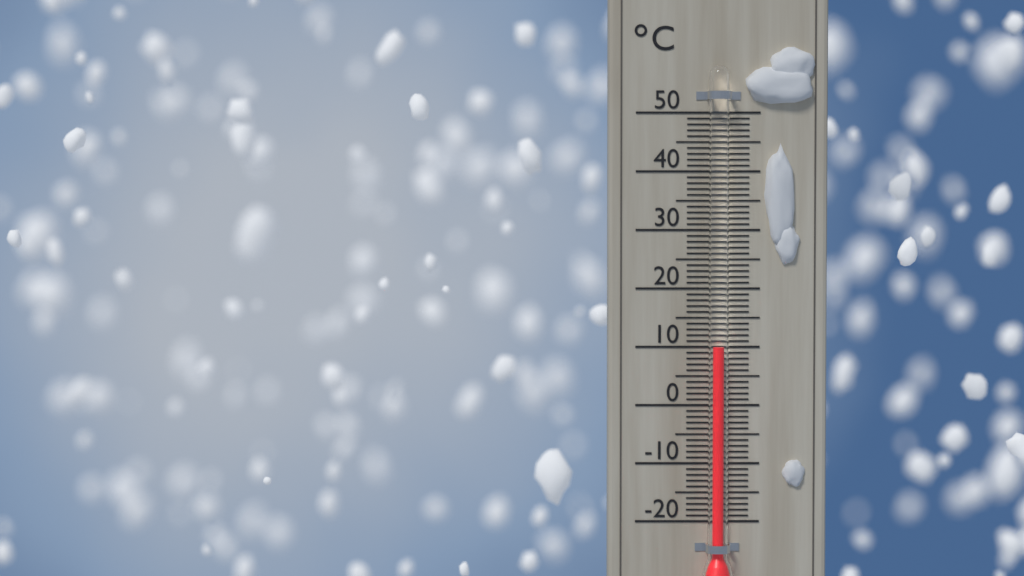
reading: 10 °C
